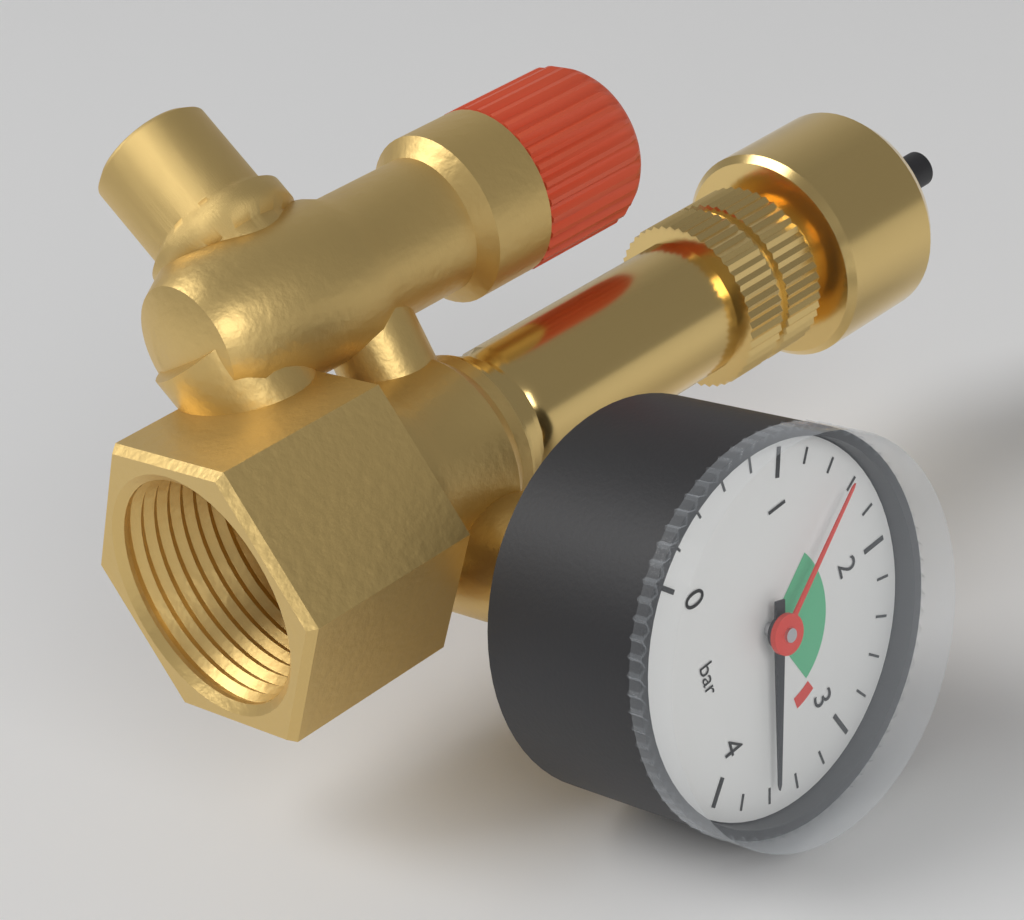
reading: 3.6 bar
